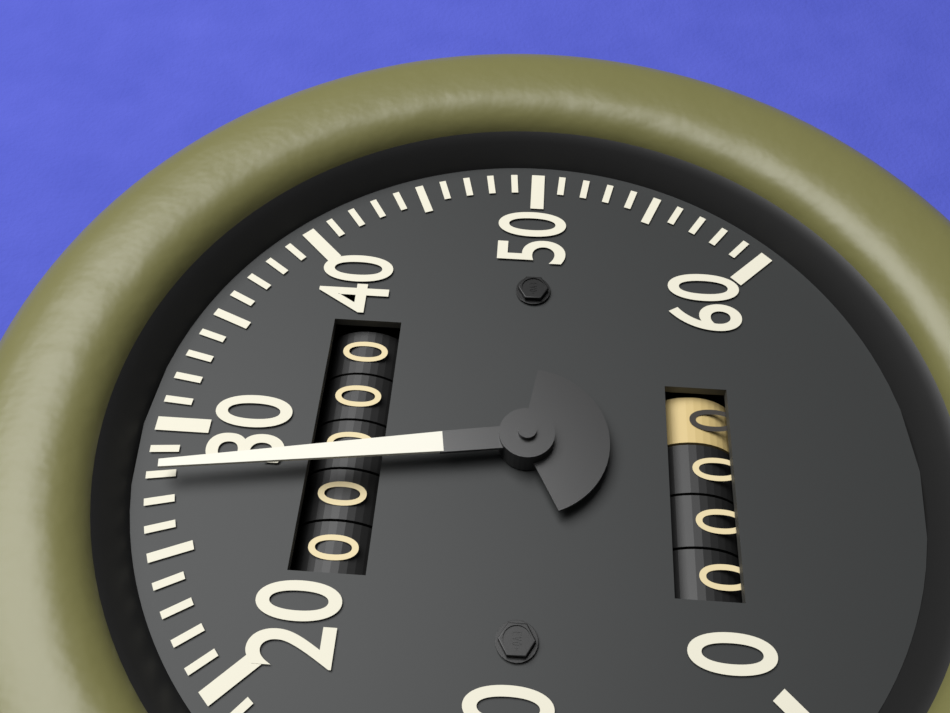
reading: 28 (no unit)
